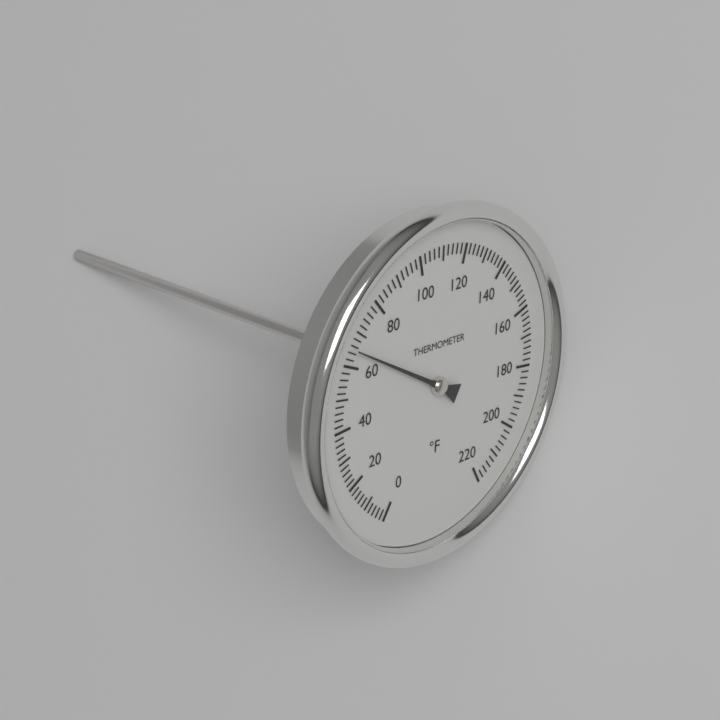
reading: 65 °F
